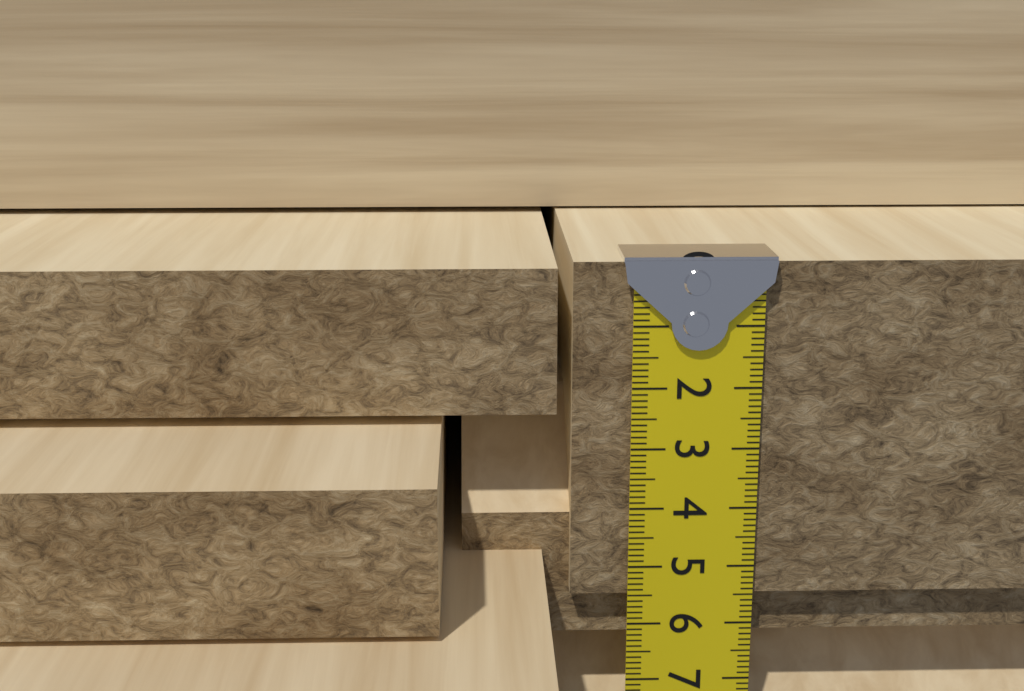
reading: 5.5 cm
